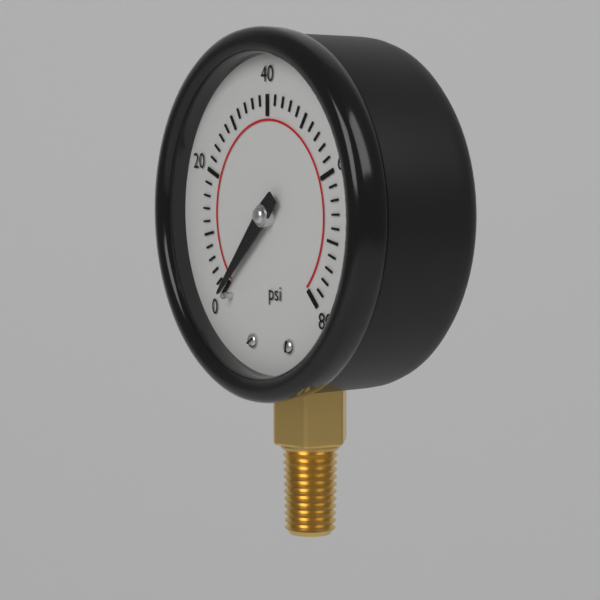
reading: 0 psi
